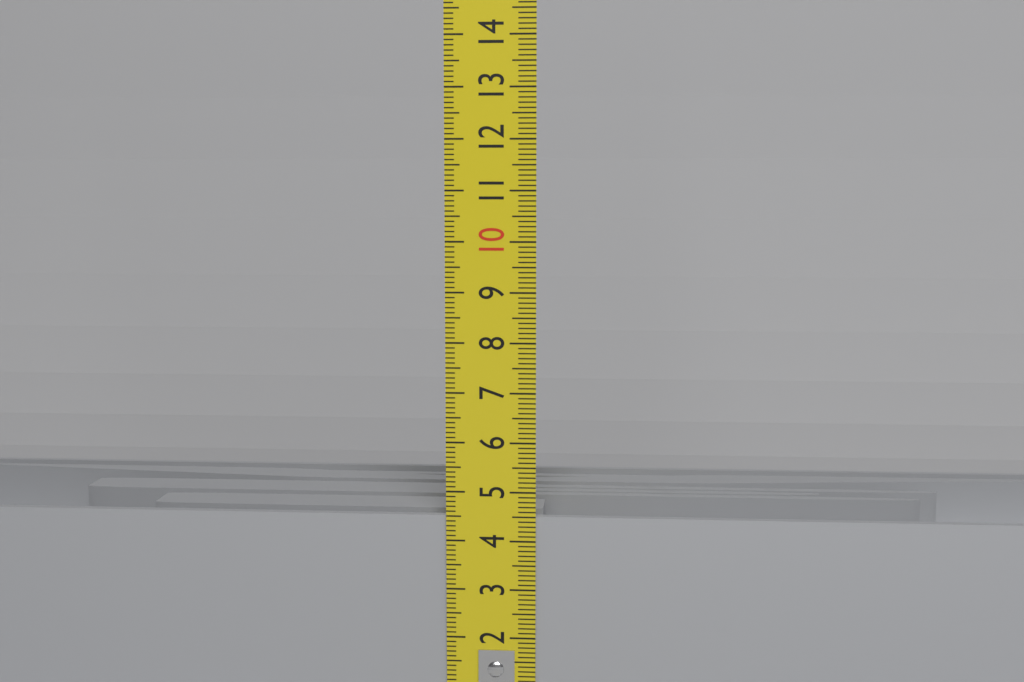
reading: 4.5 cm
